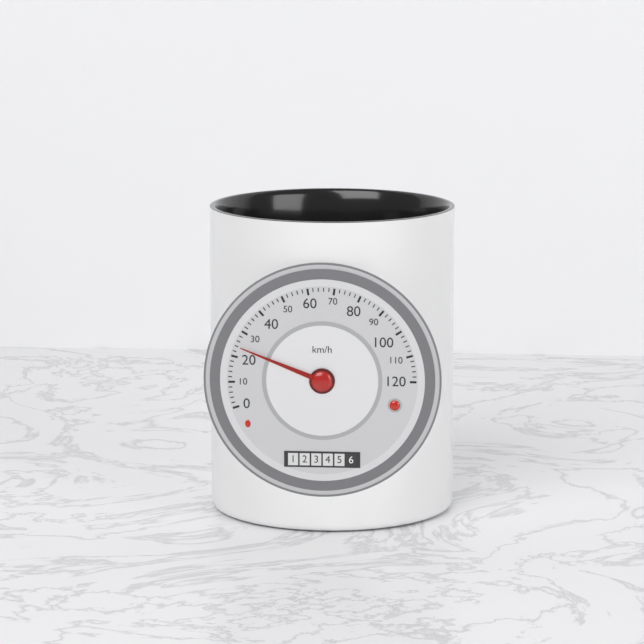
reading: 24 km/h
